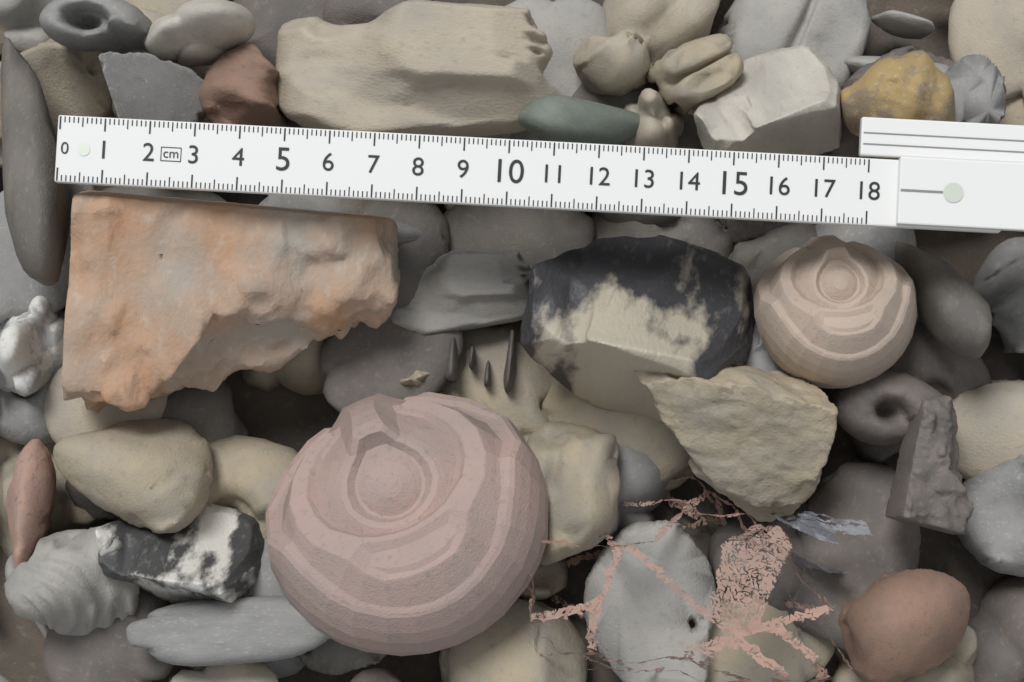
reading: 7.6 cm
